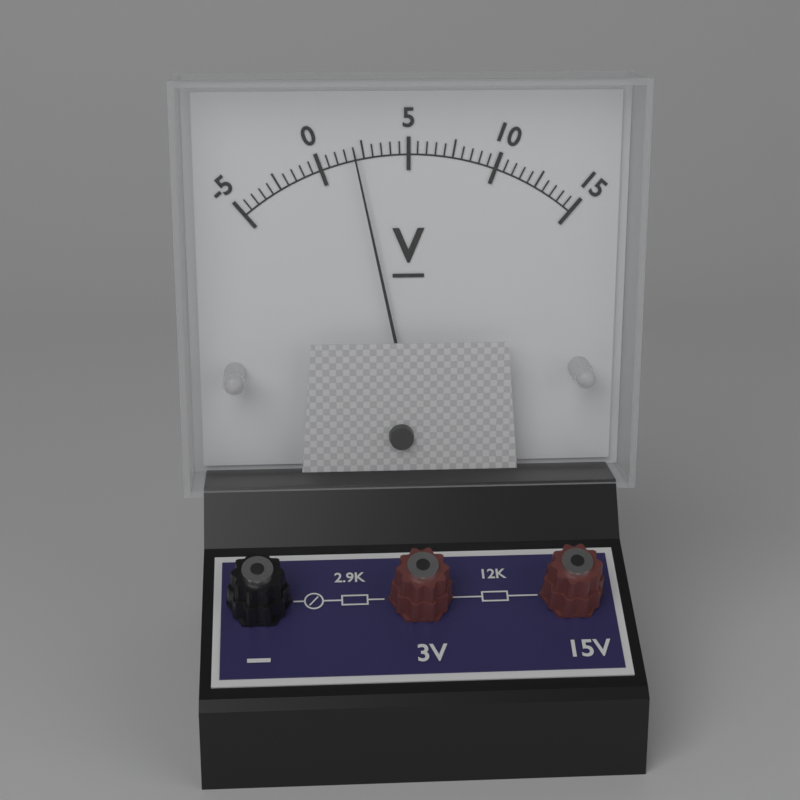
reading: 2.0 V
